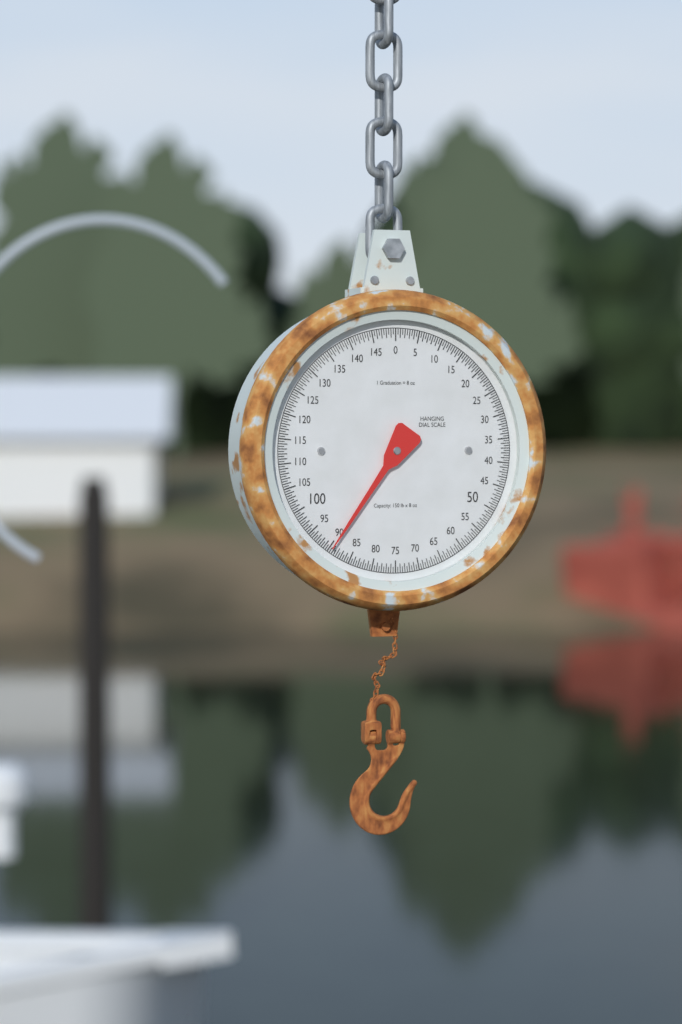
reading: 89.5 lb
